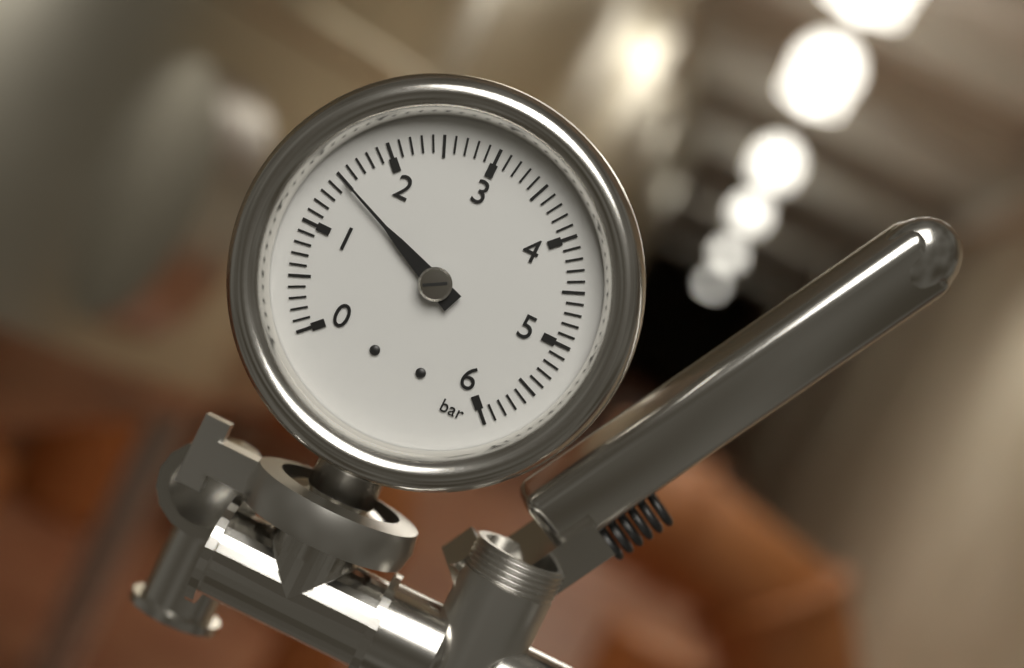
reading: 1.5 bar
